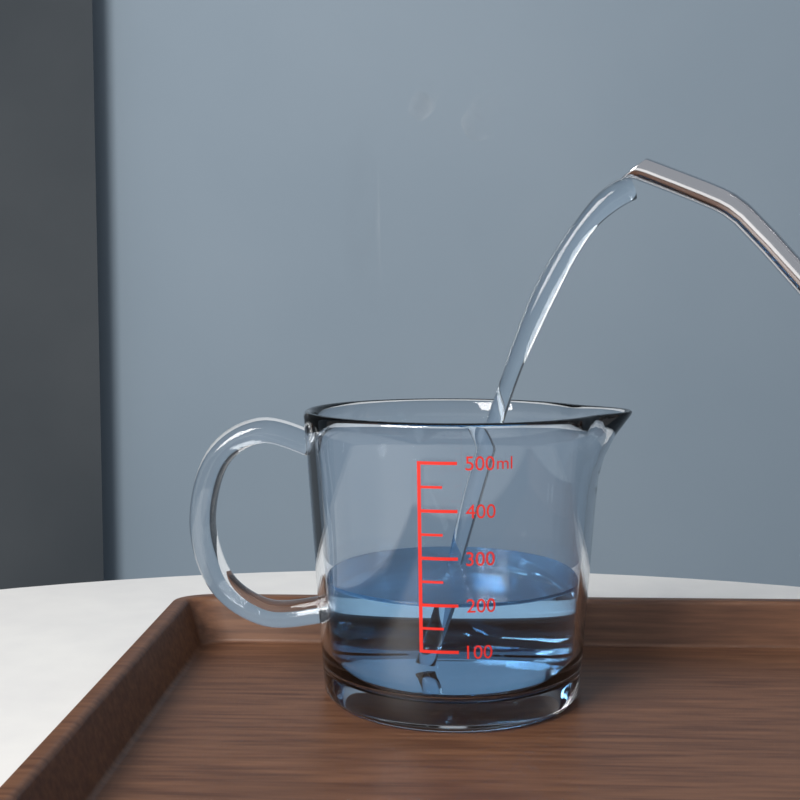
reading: 200 ml
